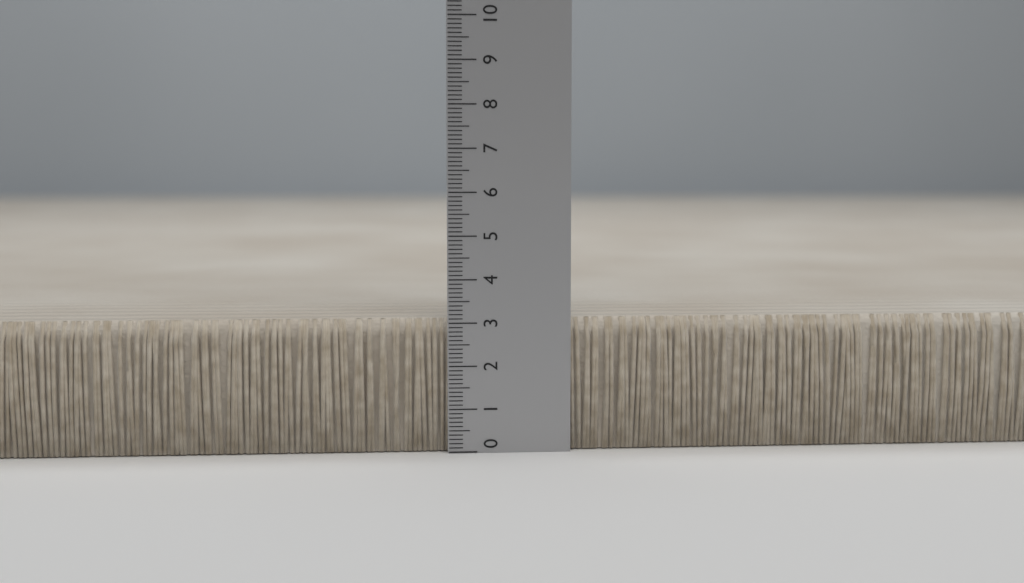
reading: 3.1 (no unit)
